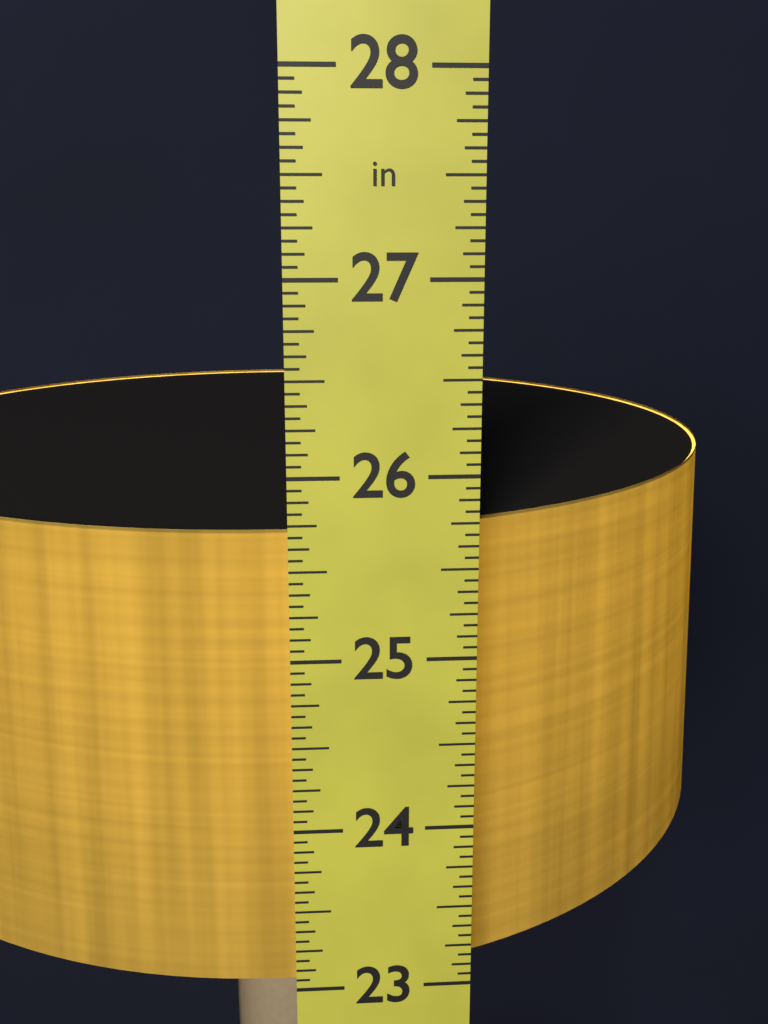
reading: 25.6875 in
